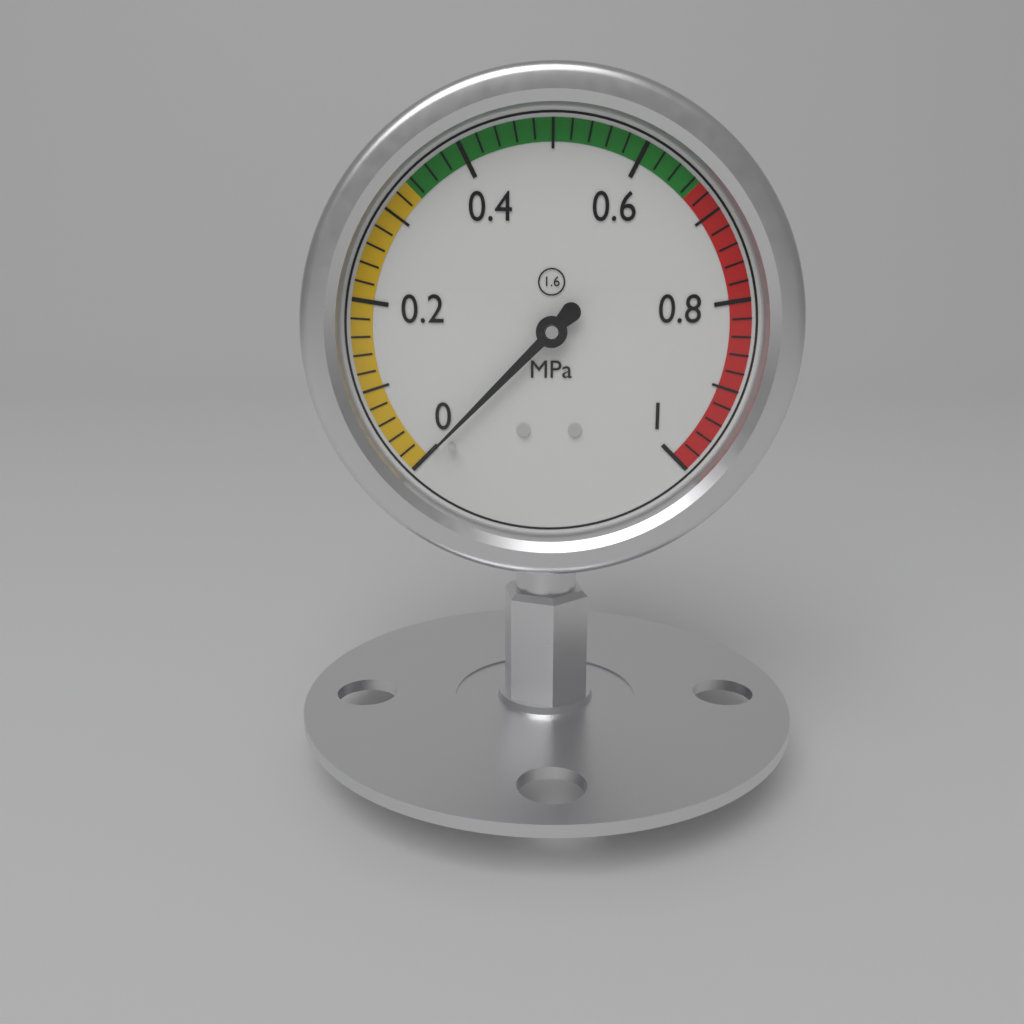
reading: 0.00 MPa
